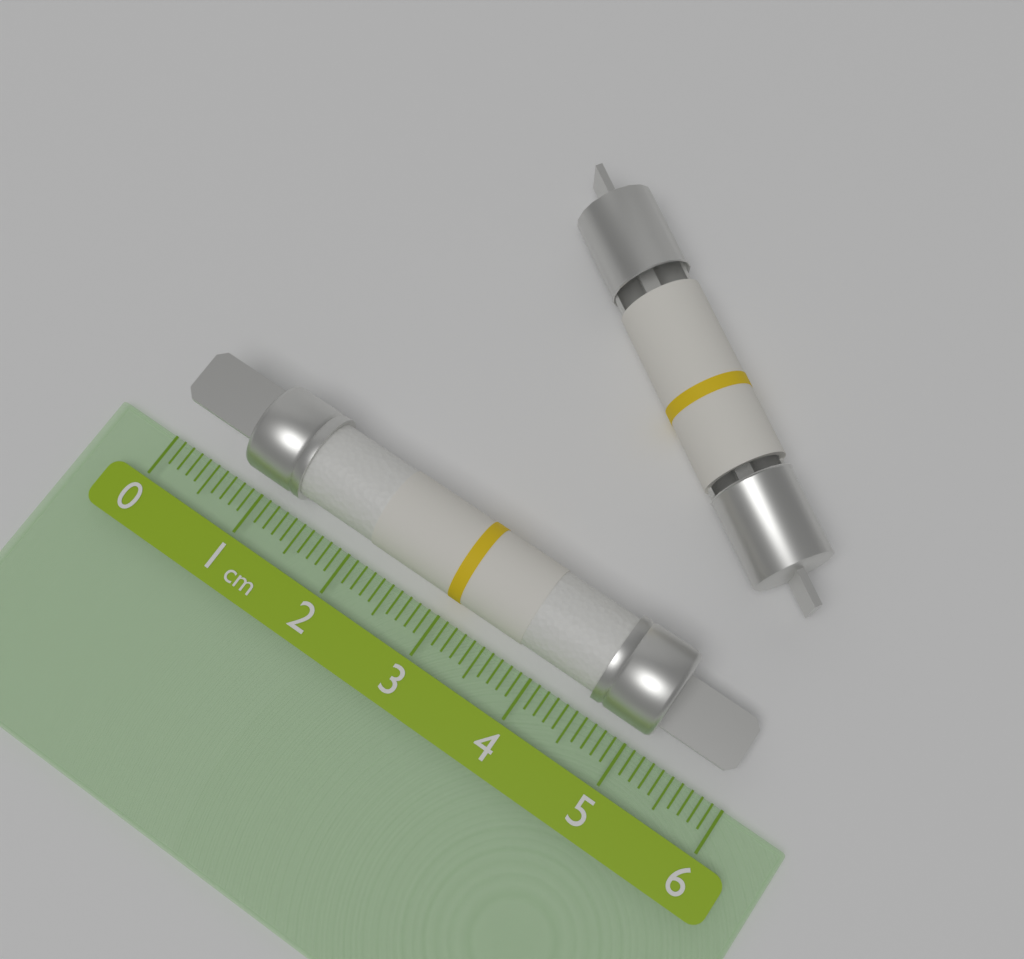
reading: 5.9 cm
